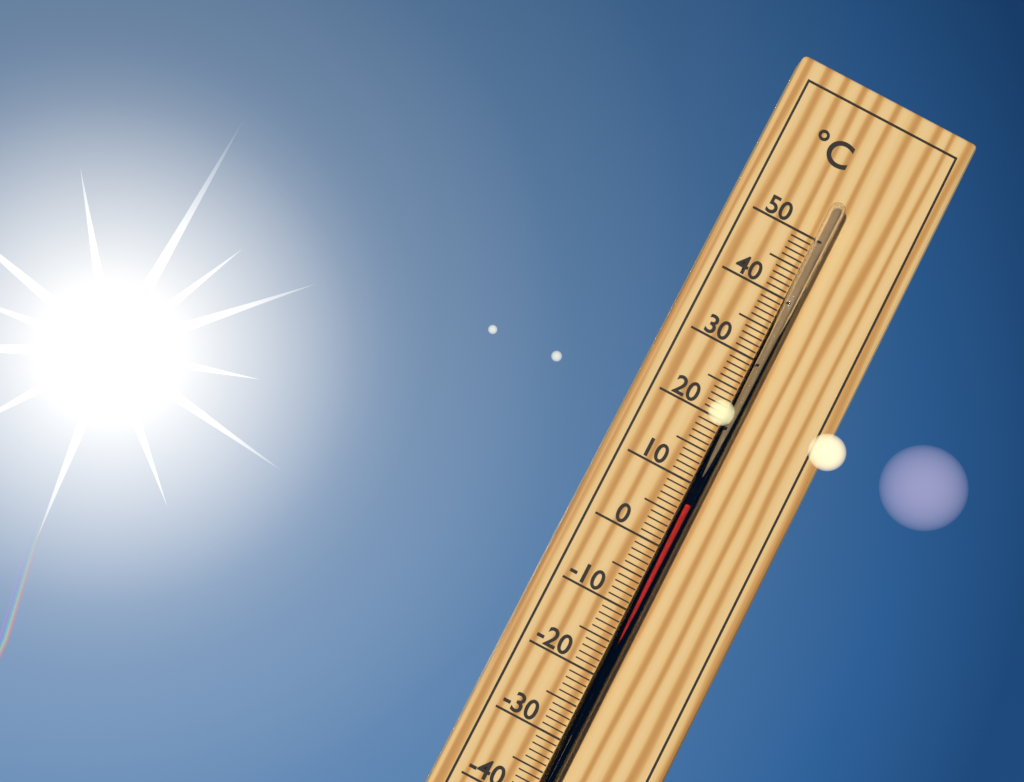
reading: 7 °C
